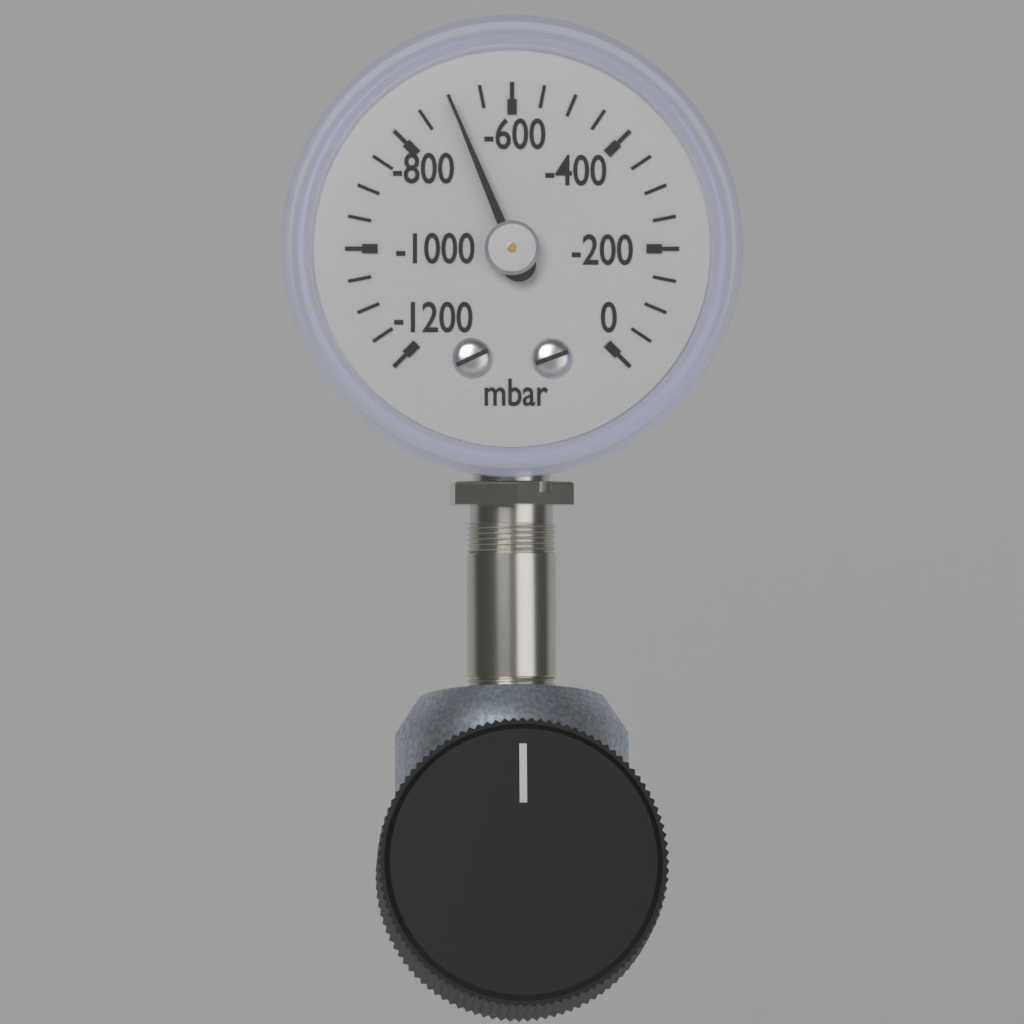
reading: -700 mbar
